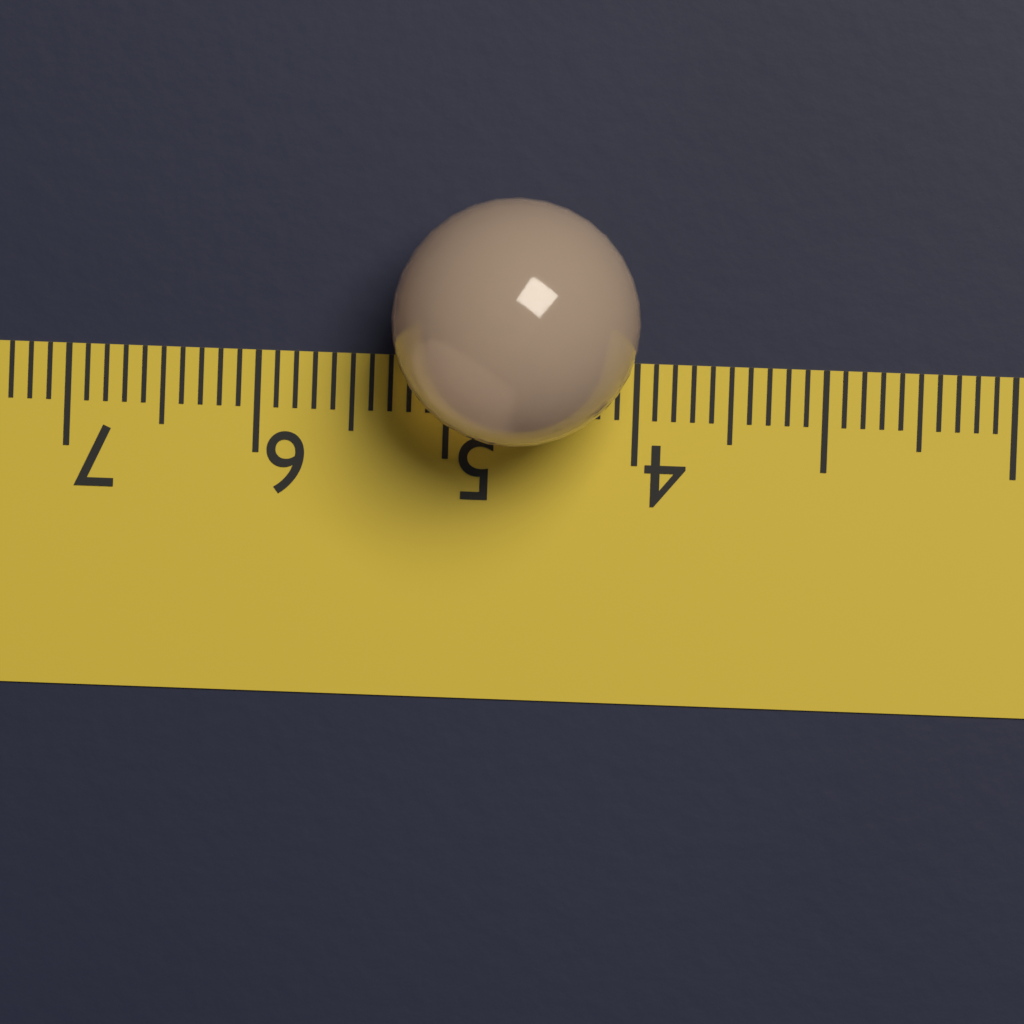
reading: 5.3 (no unit)
